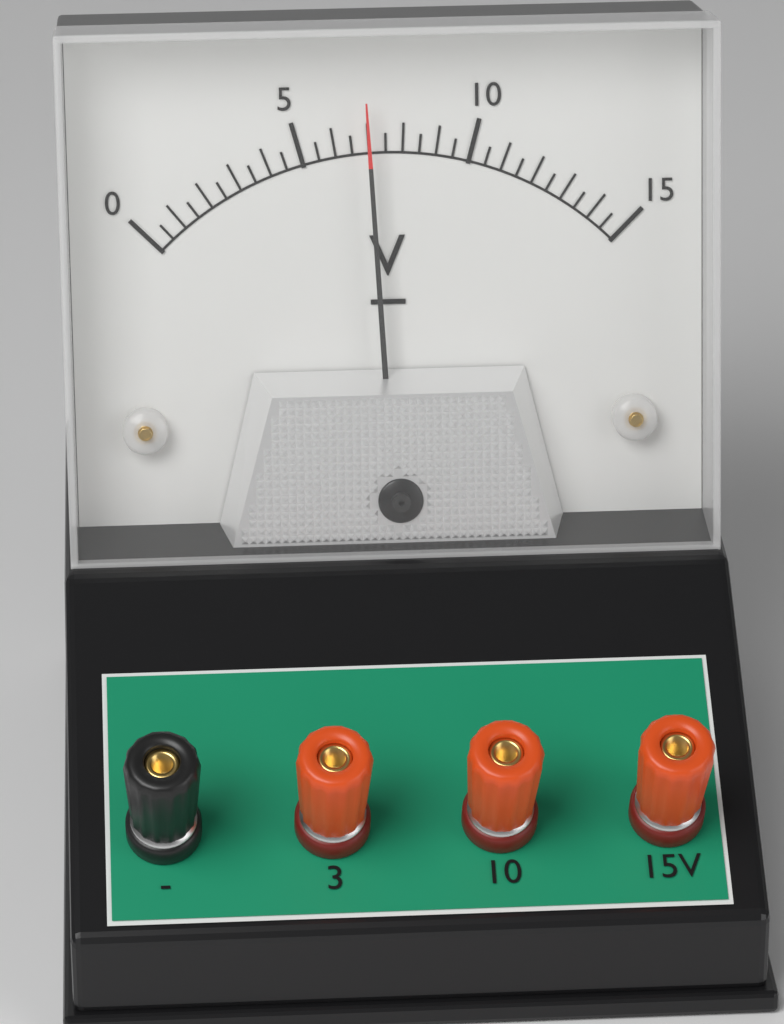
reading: 7.0 V
